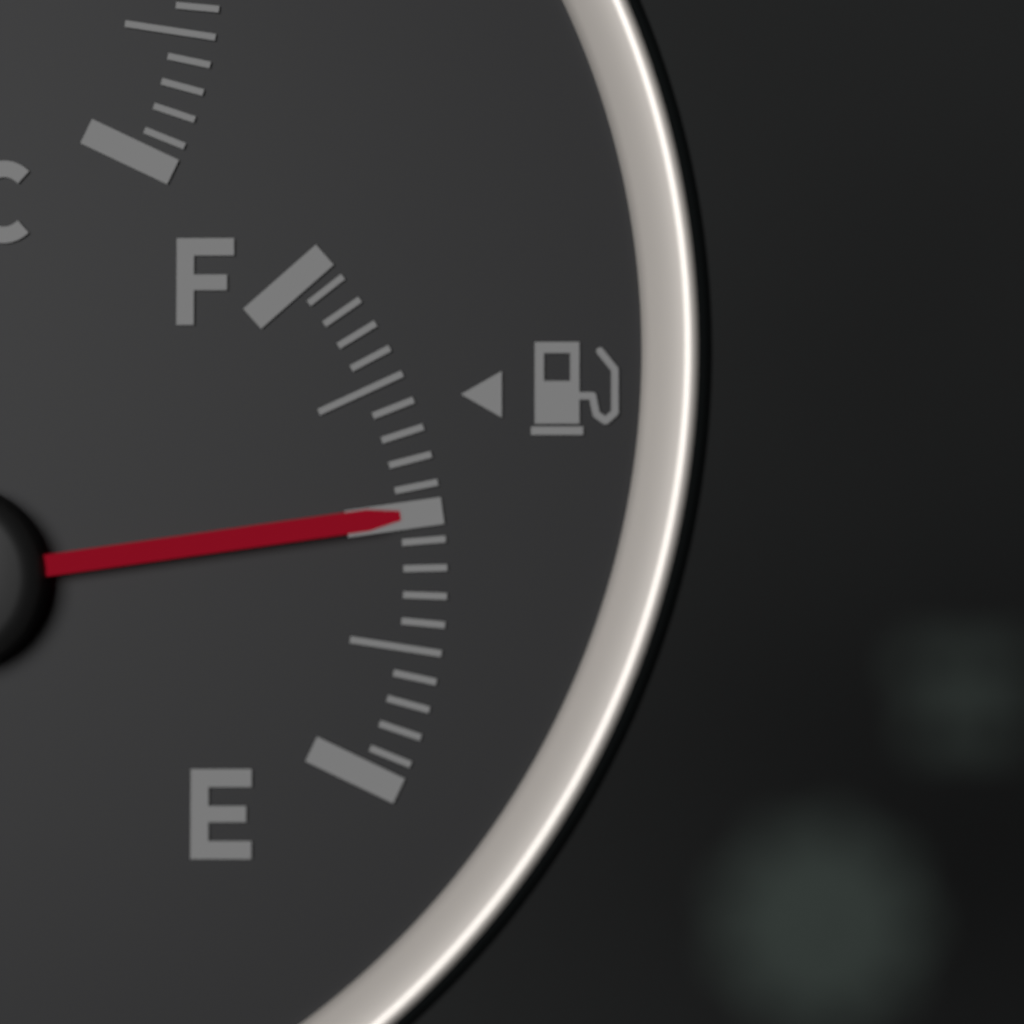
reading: 0.50 (no unit)
